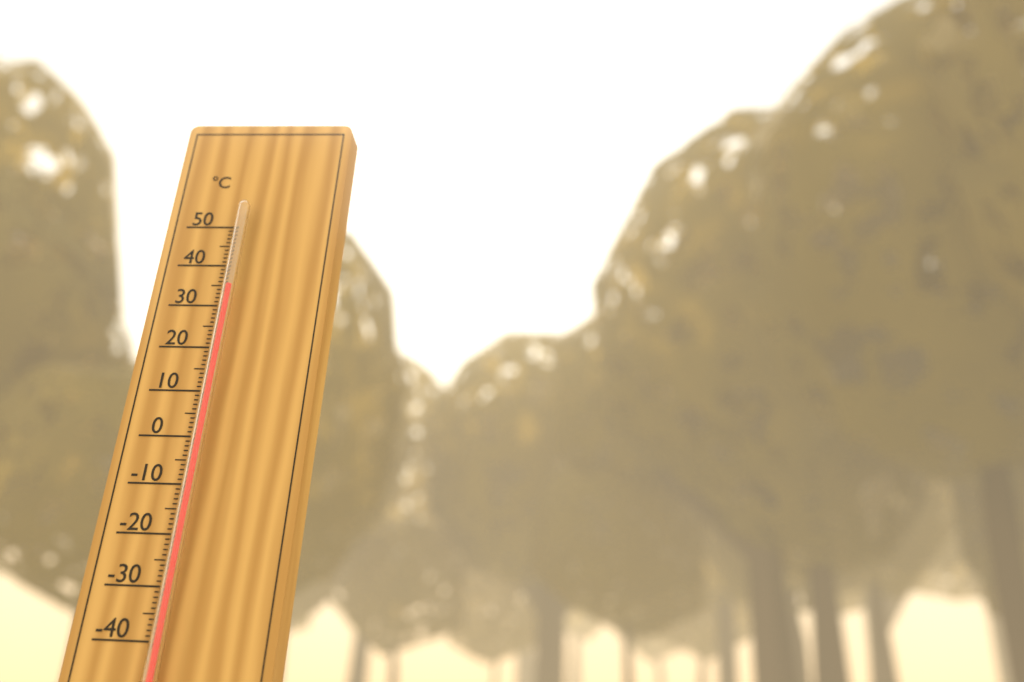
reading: 34 °C
